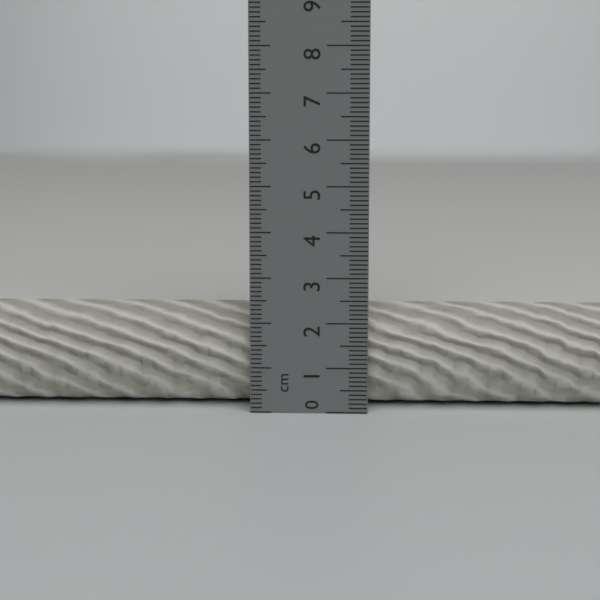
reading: 2.3 cm
